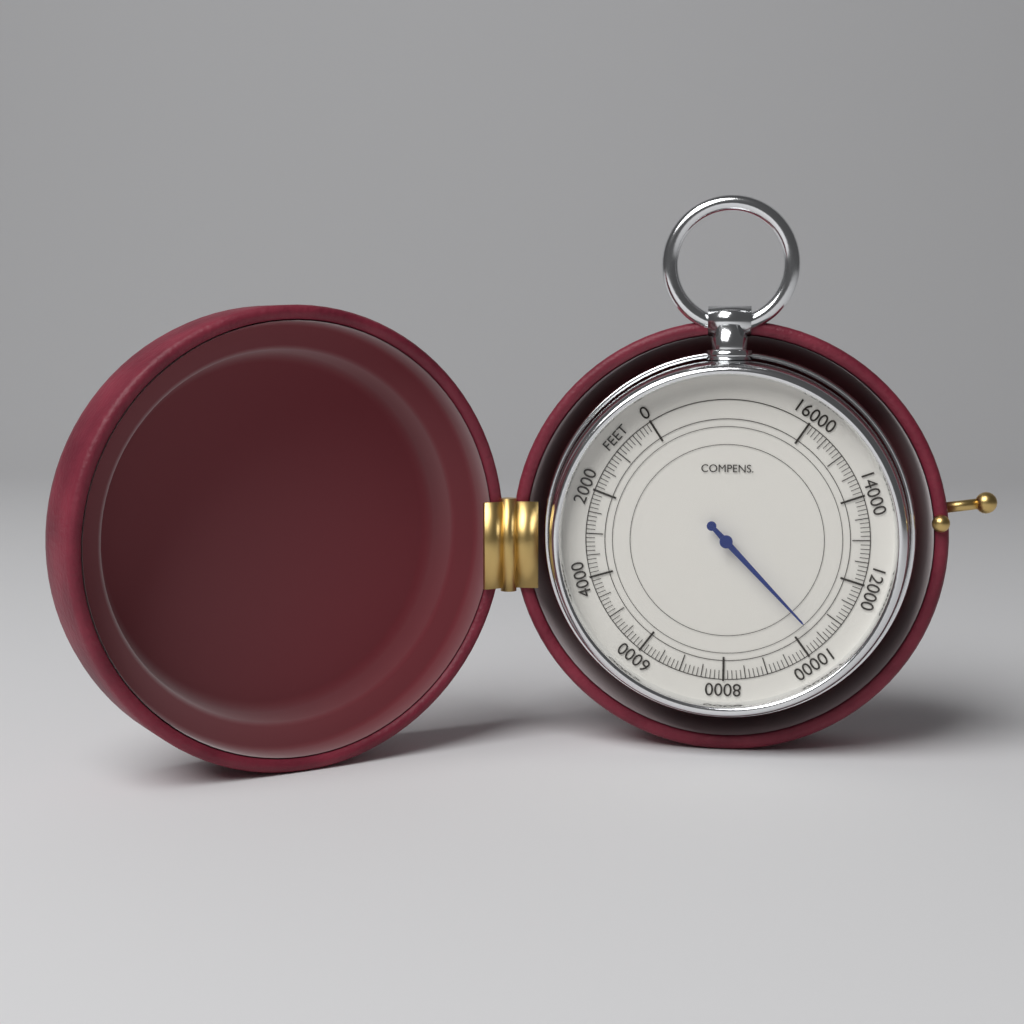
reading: 10400 feet
